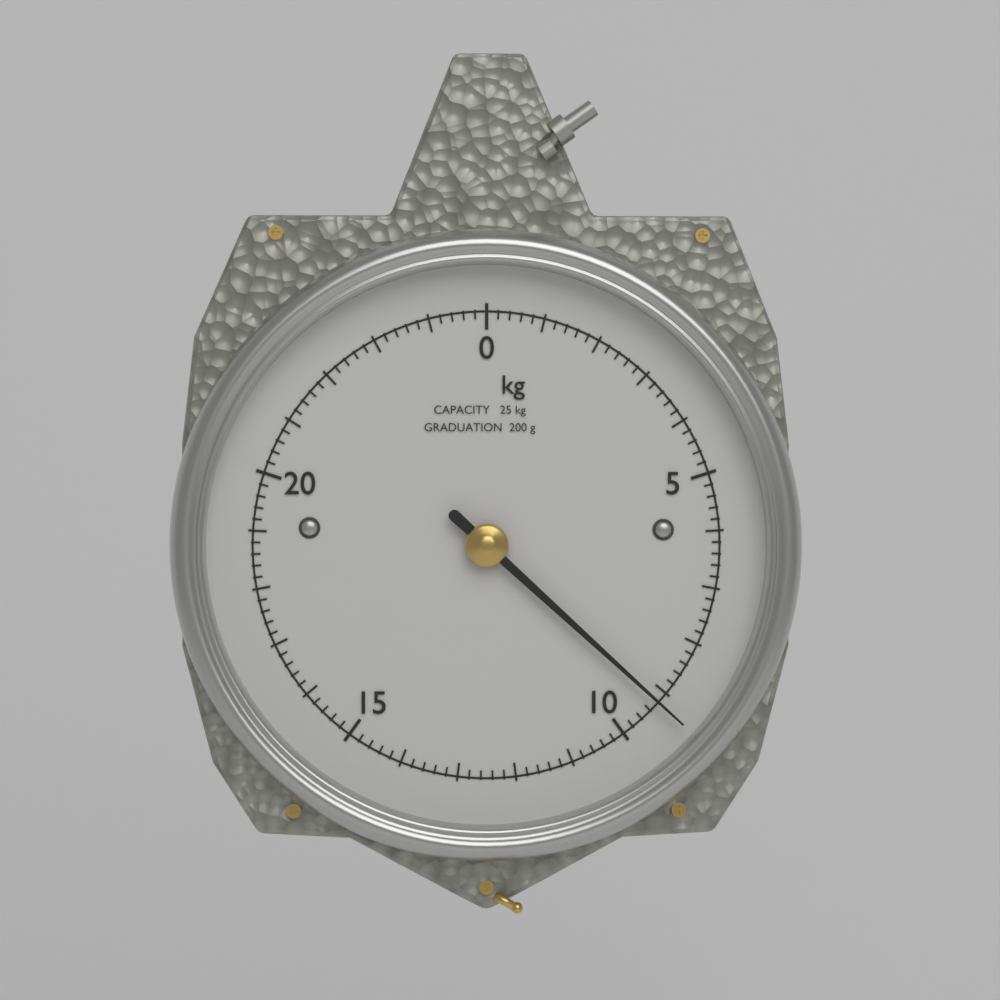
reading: 9.2 kg
